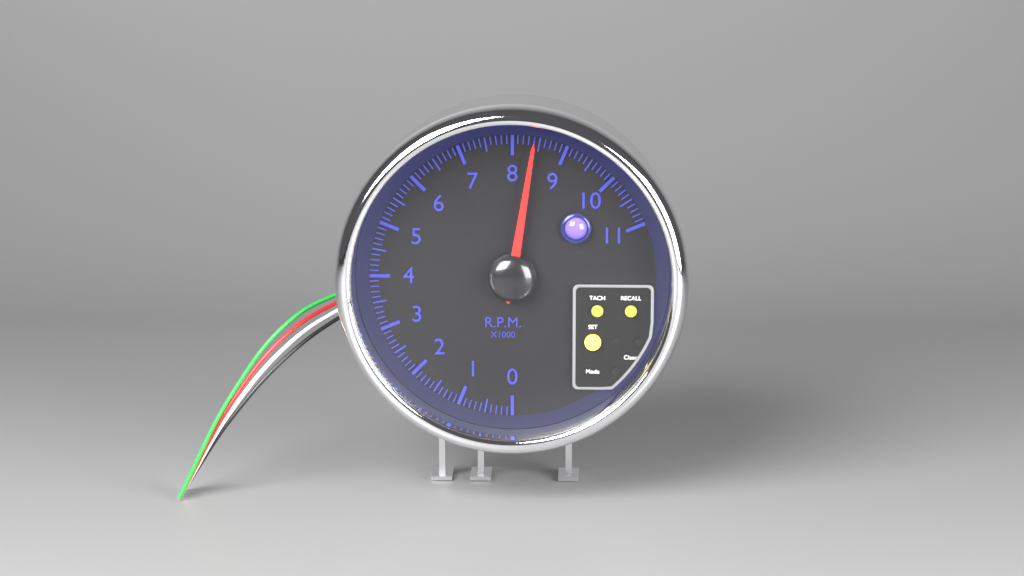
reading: 8.4 rpm x1000
